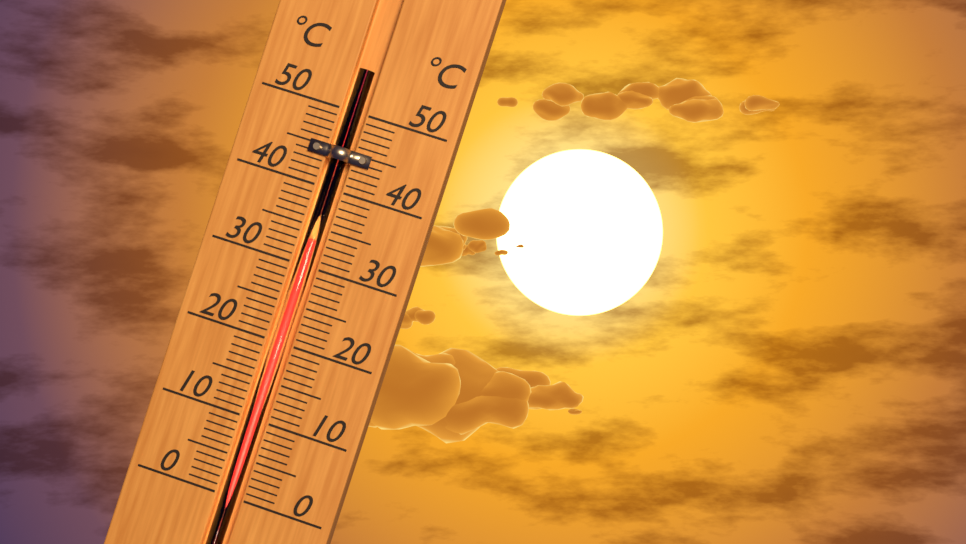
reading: 33 °C
